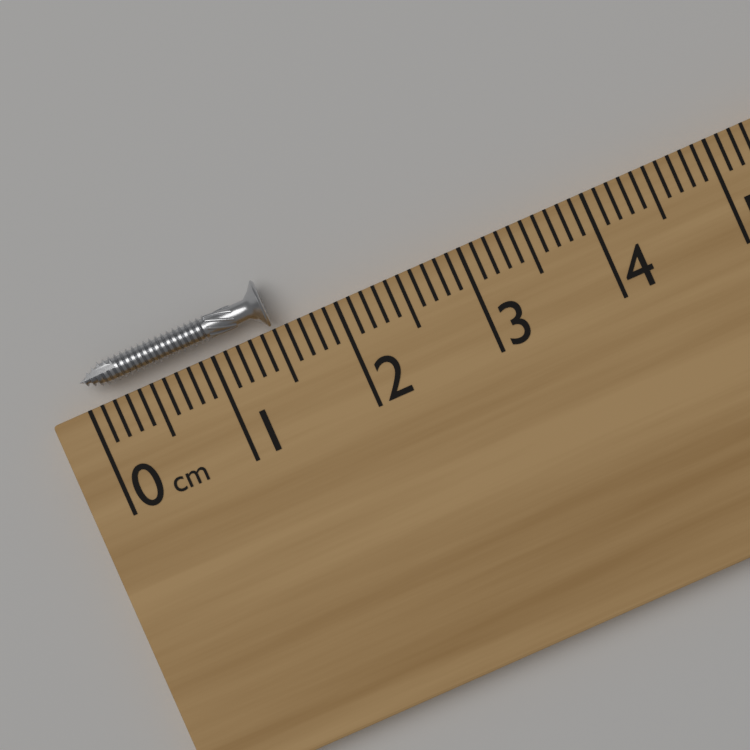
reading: 1.5 cm
